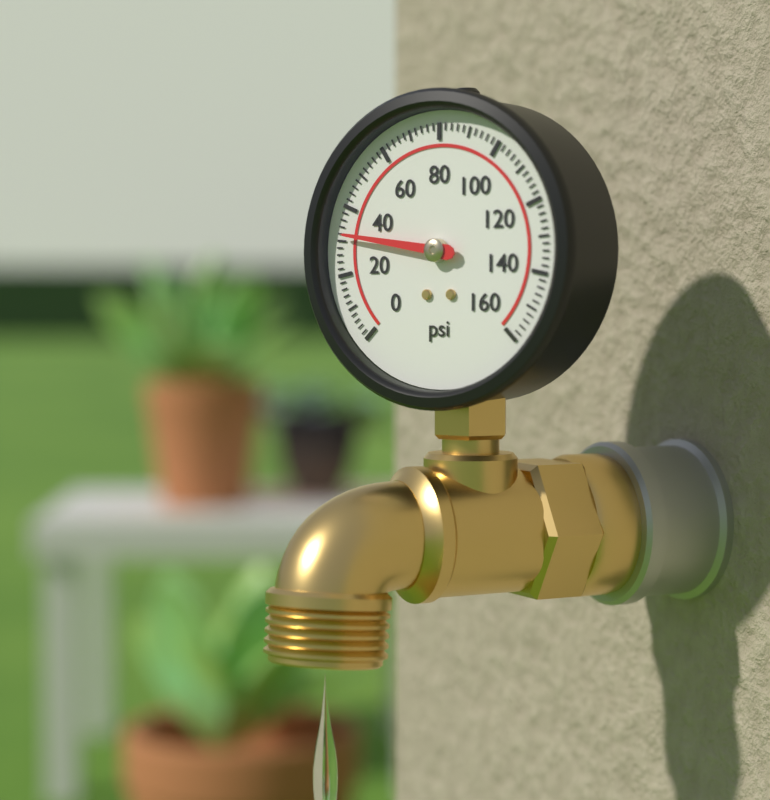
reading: 32 psi
